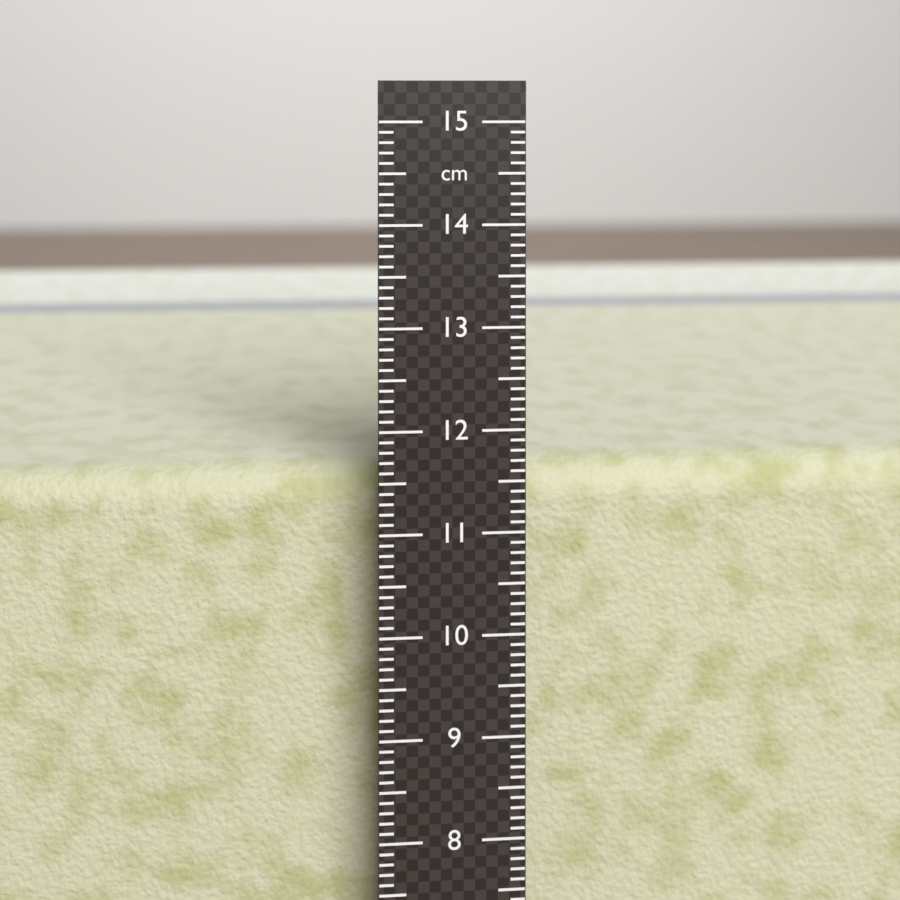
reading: 11.5 cm
